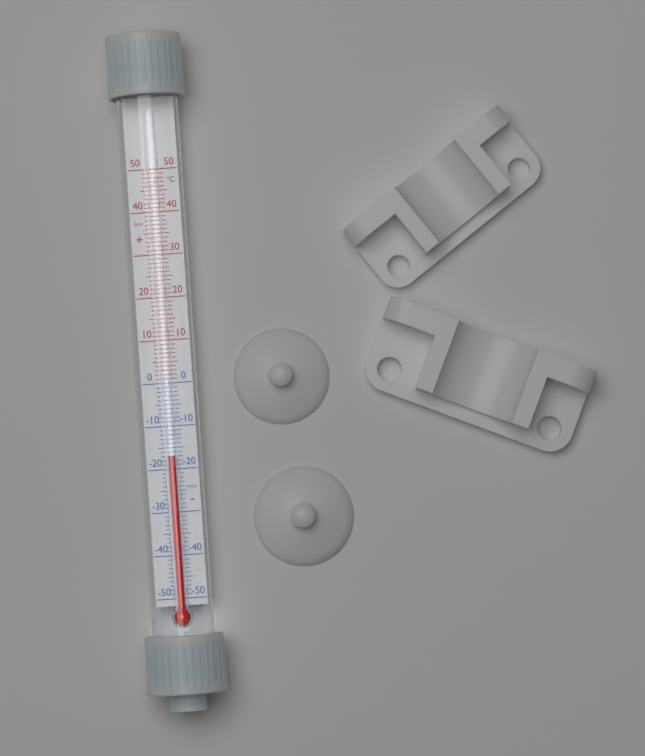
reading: -17 °C
